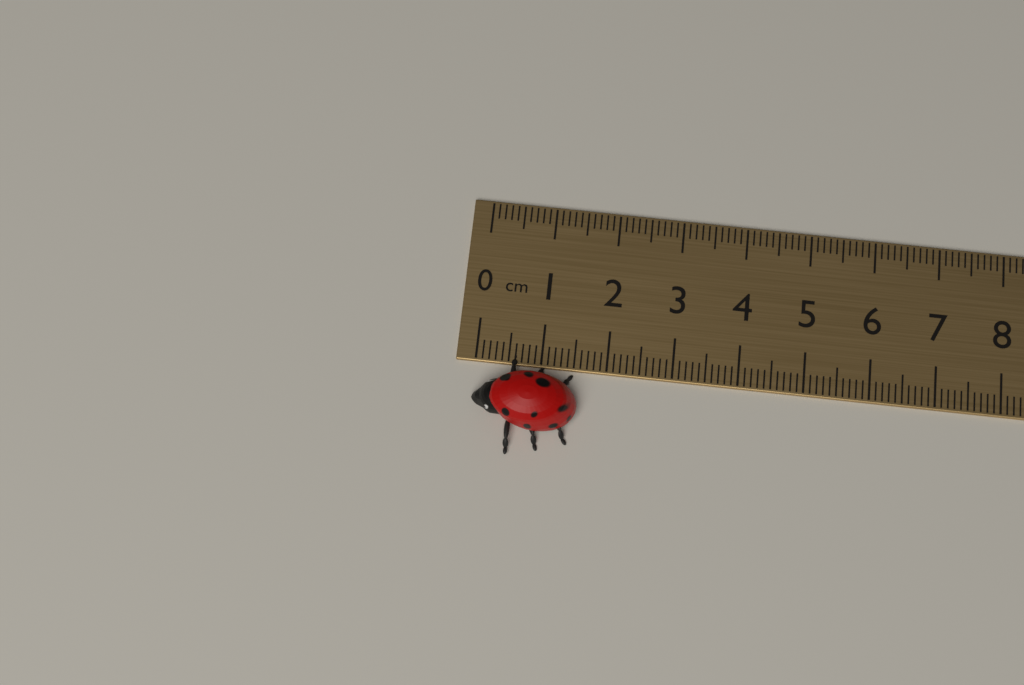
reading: 1.6 cm
